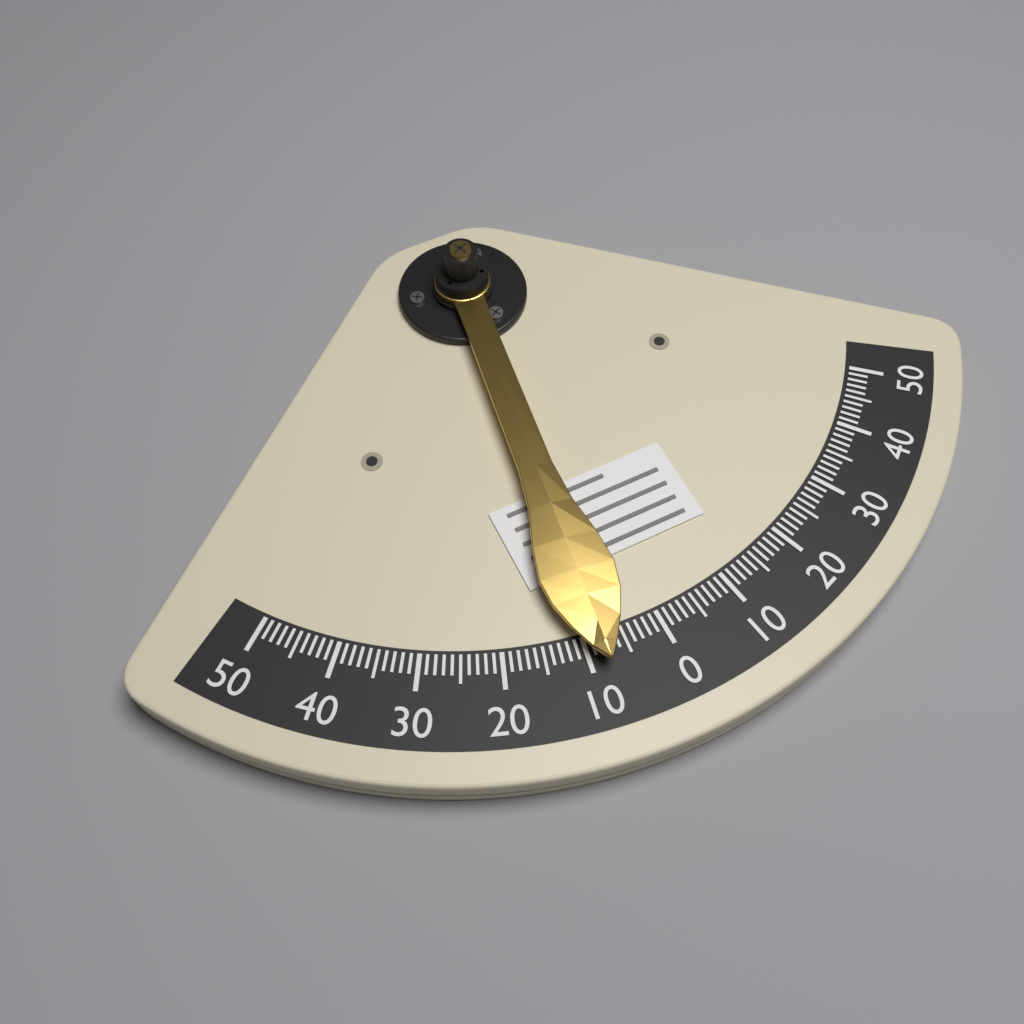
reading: 8 (no unit)
